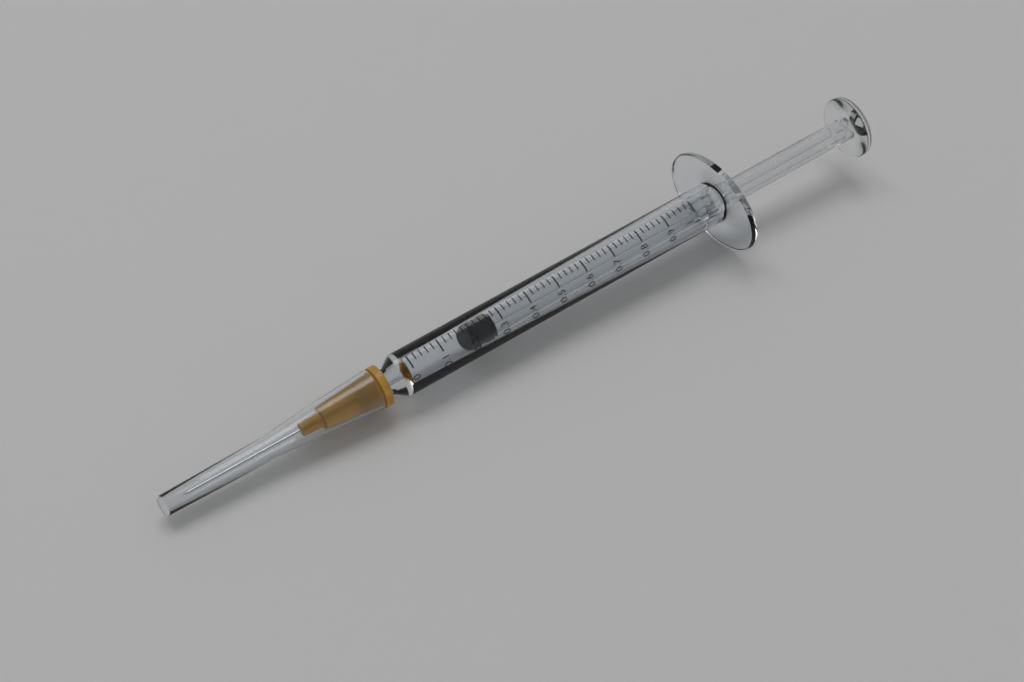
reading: 0.20 ml
